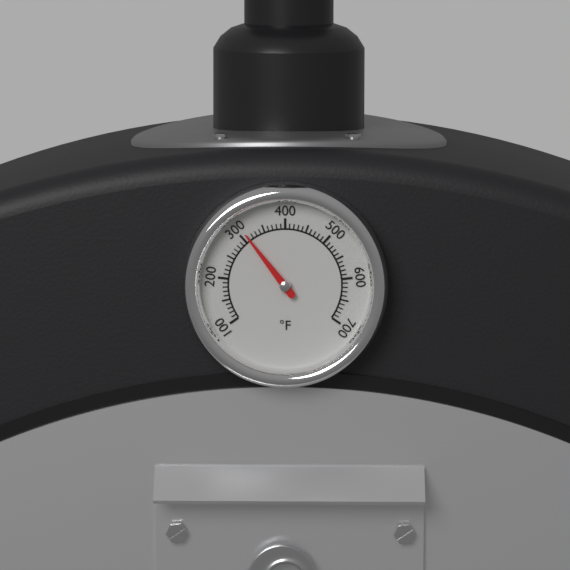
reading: 310 °F
